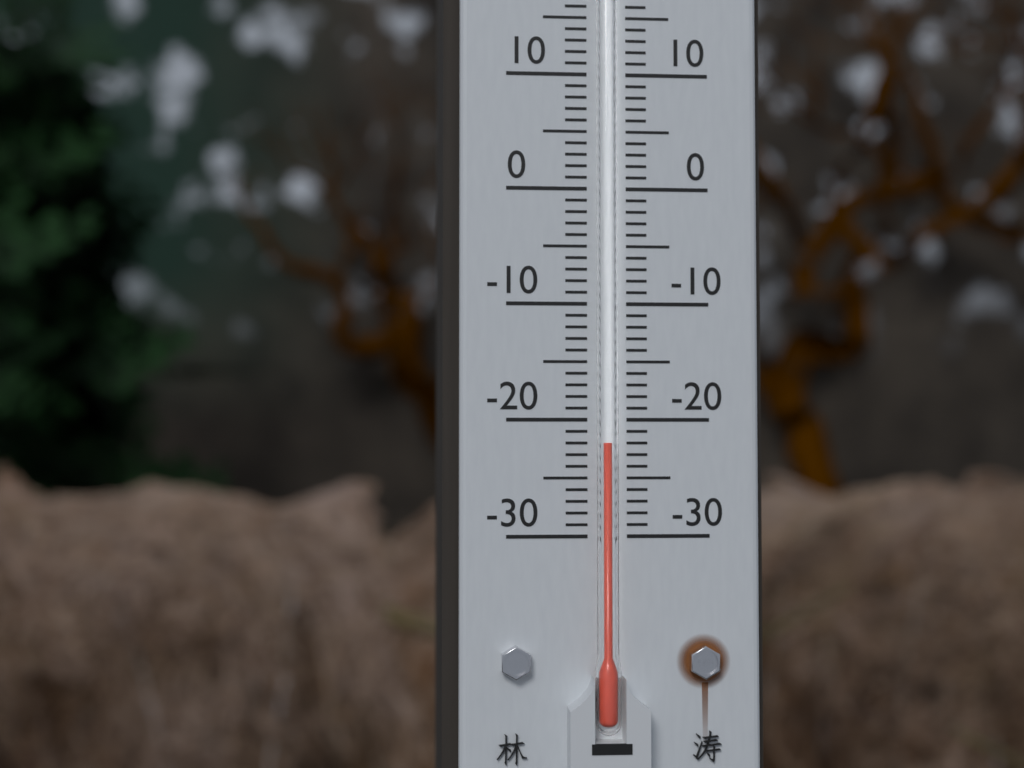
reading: -22 °C
